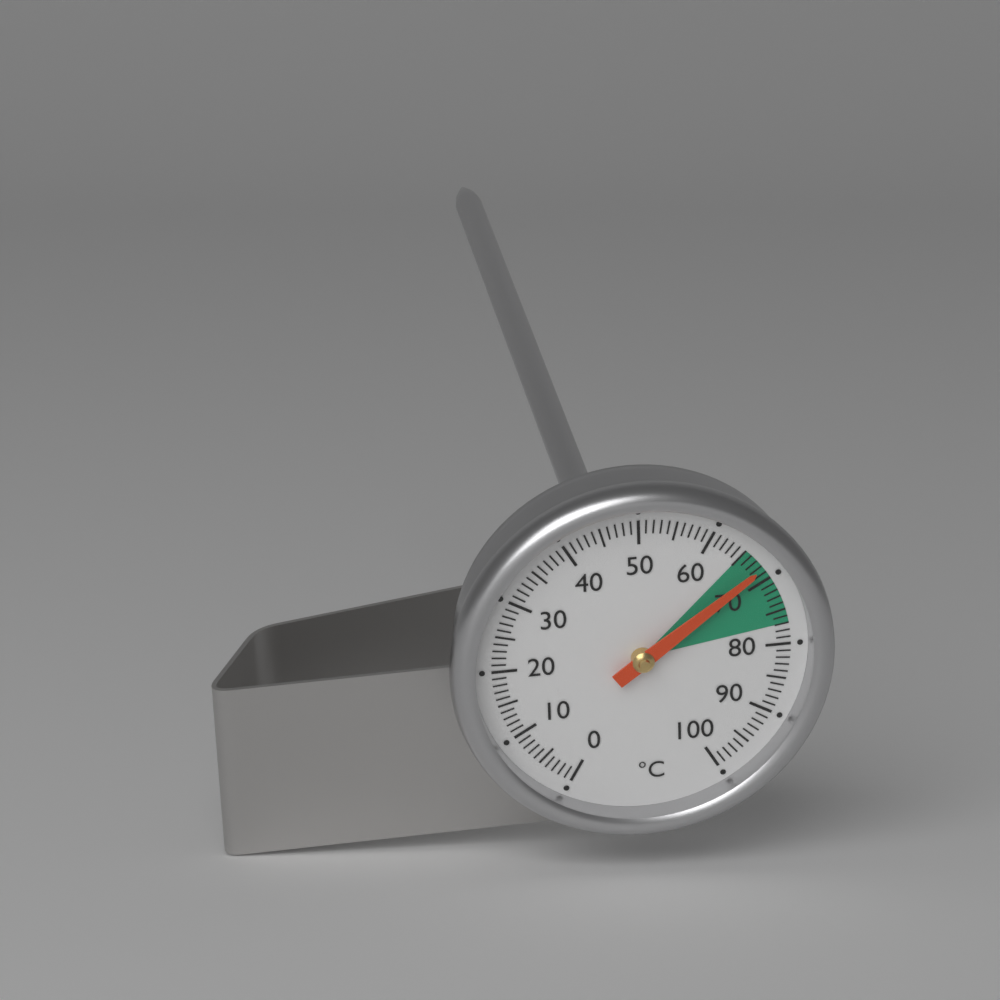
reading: 68 °C
